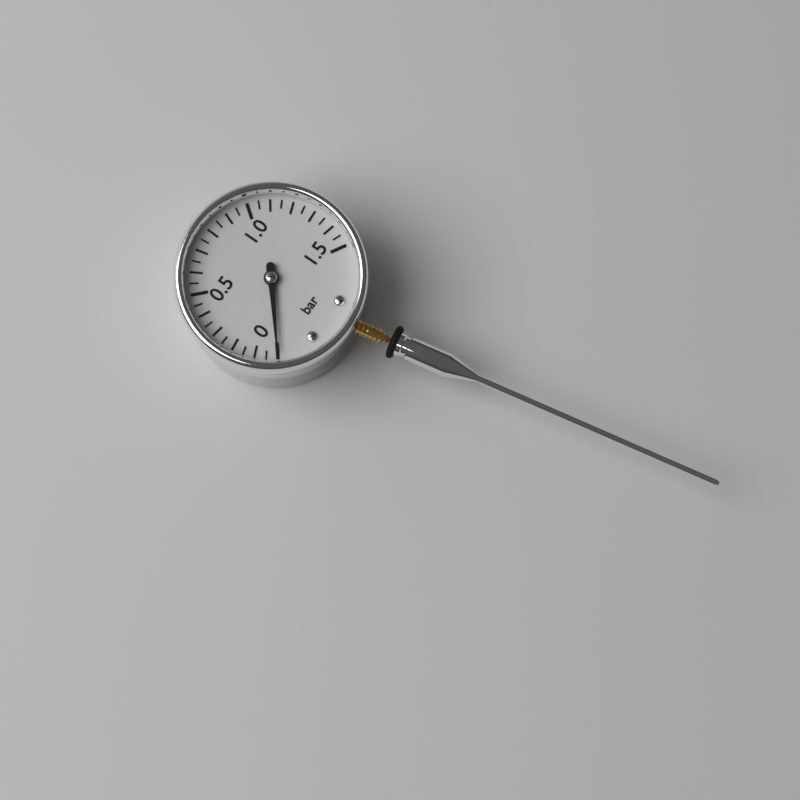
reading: 0.00 bar
